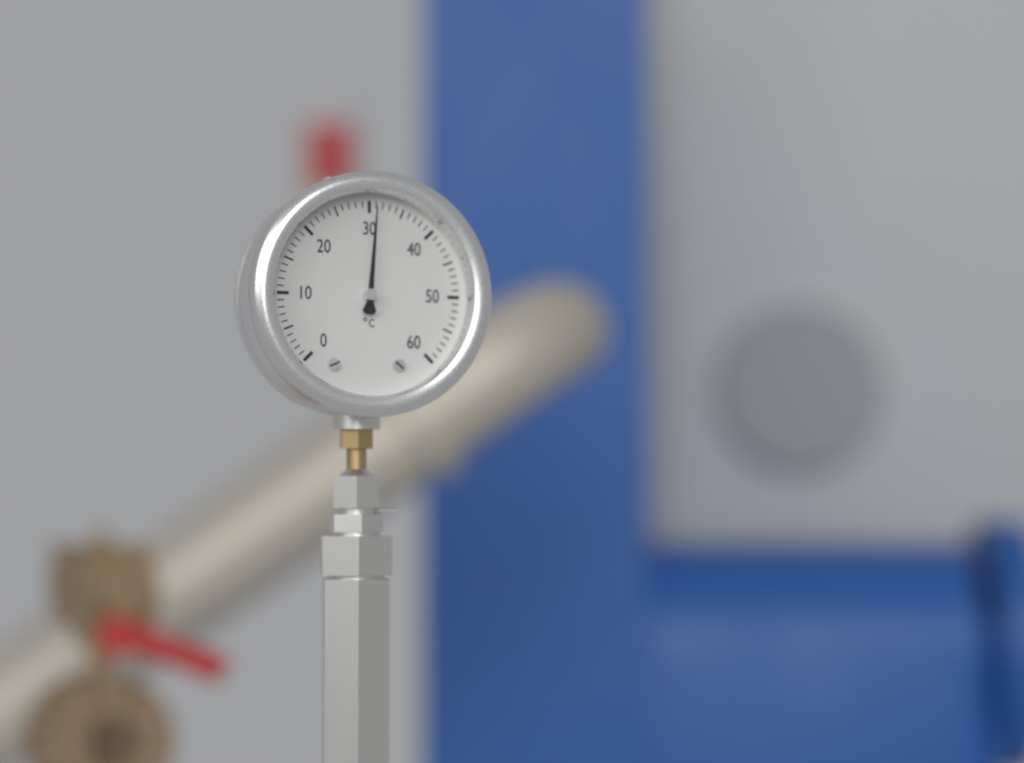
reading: 31 °C
